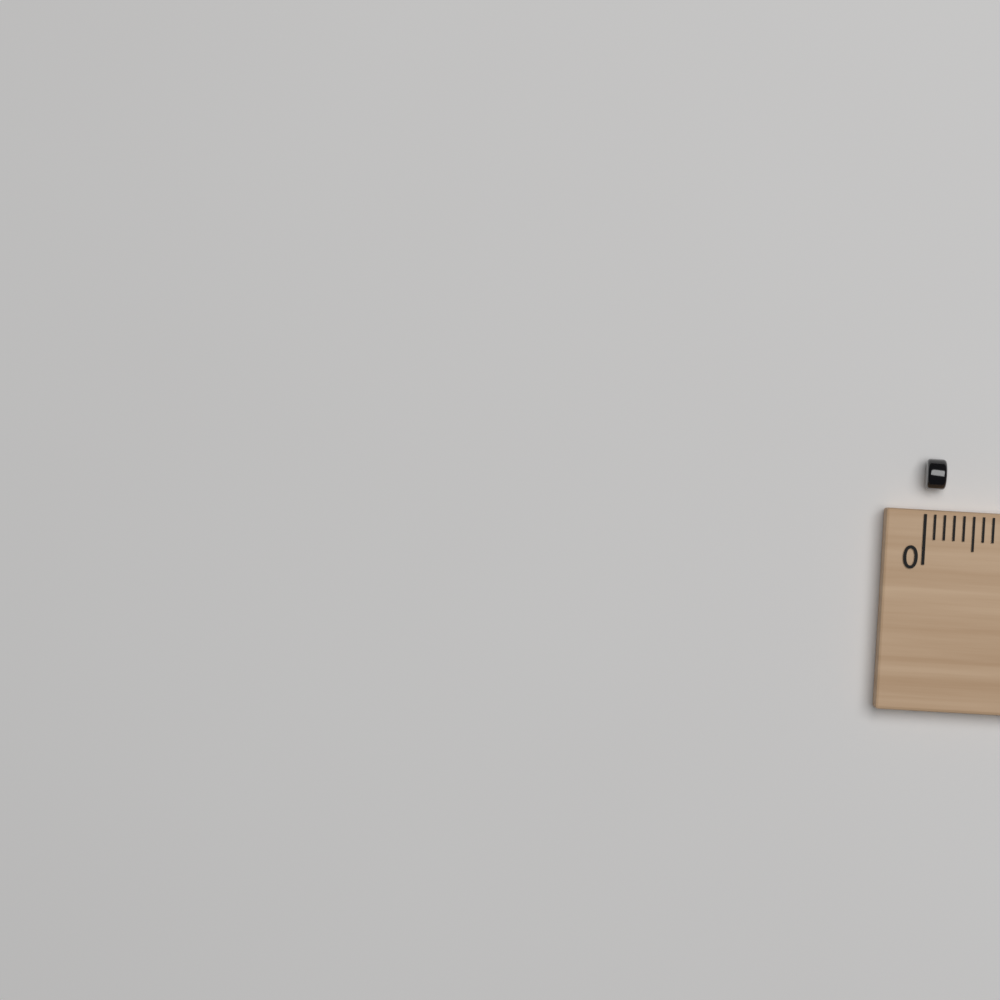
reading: 0.2 (no unit)
